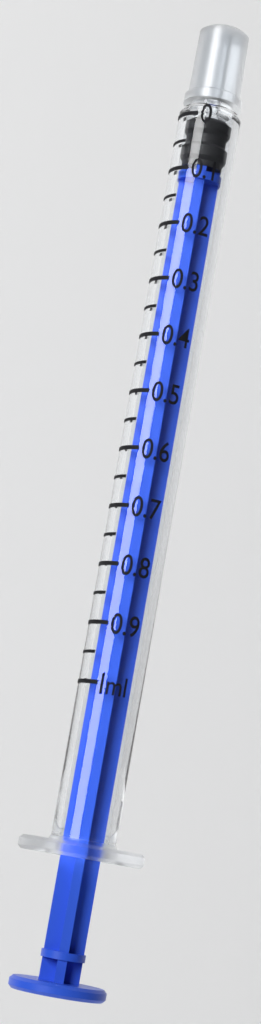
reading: 0.00 ml
